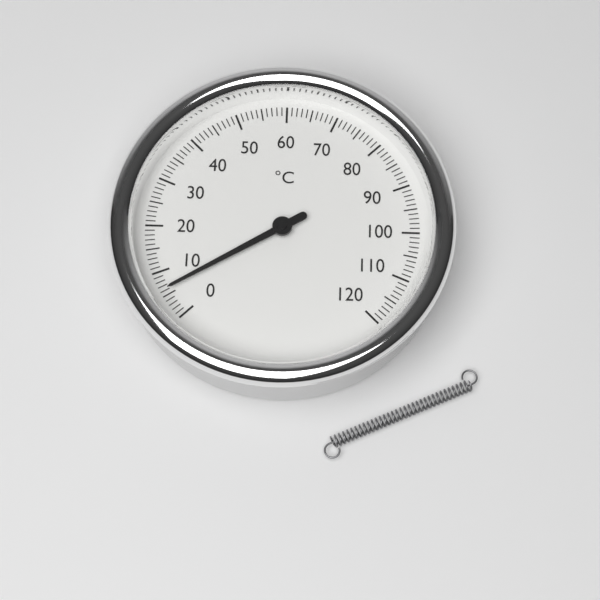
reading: 6 °C
